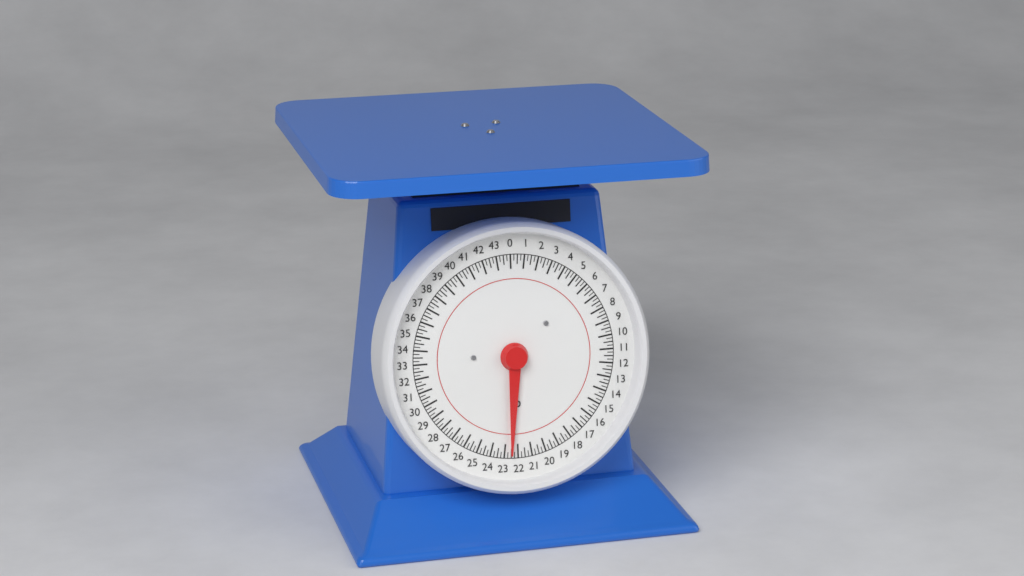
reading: 22.50 lb
